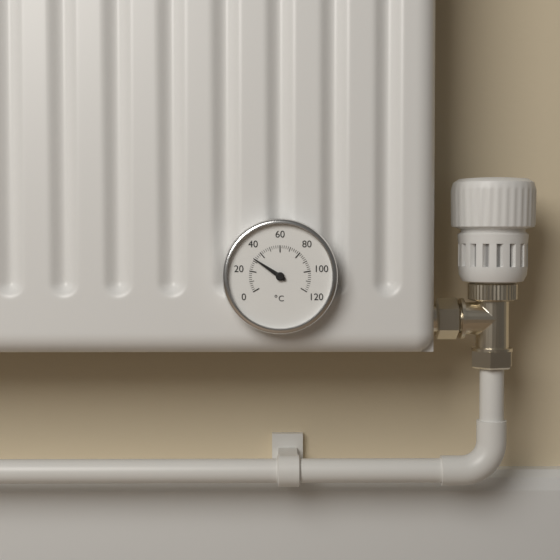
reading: 32 °C
